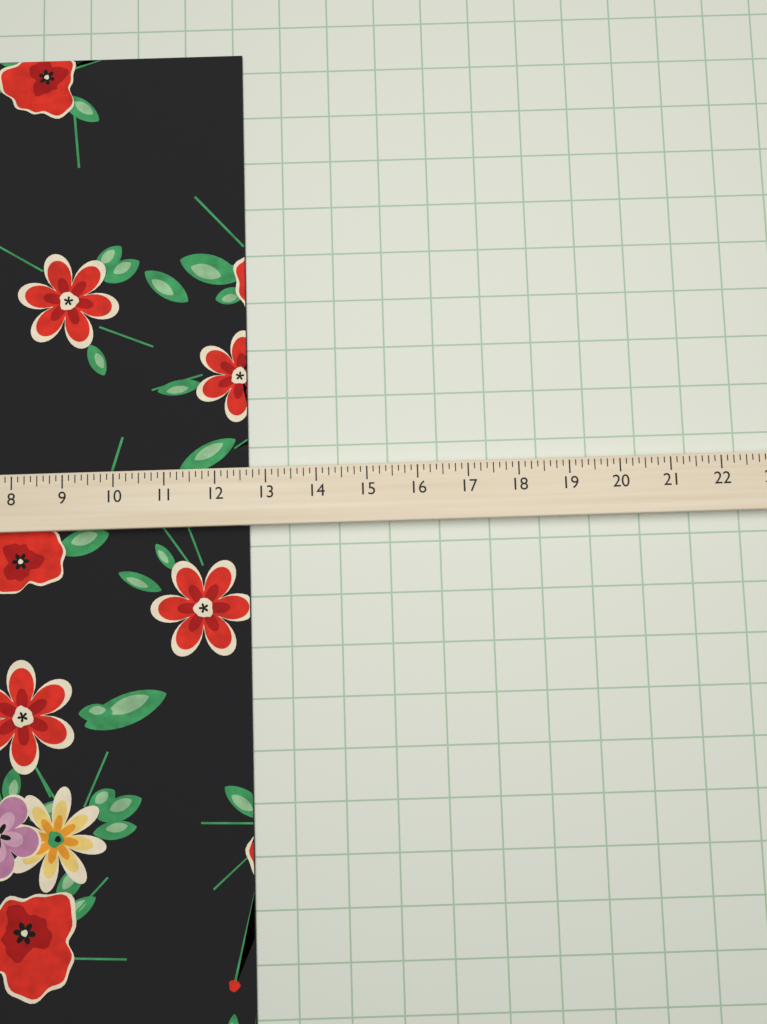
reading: 12.625 (no unit)
